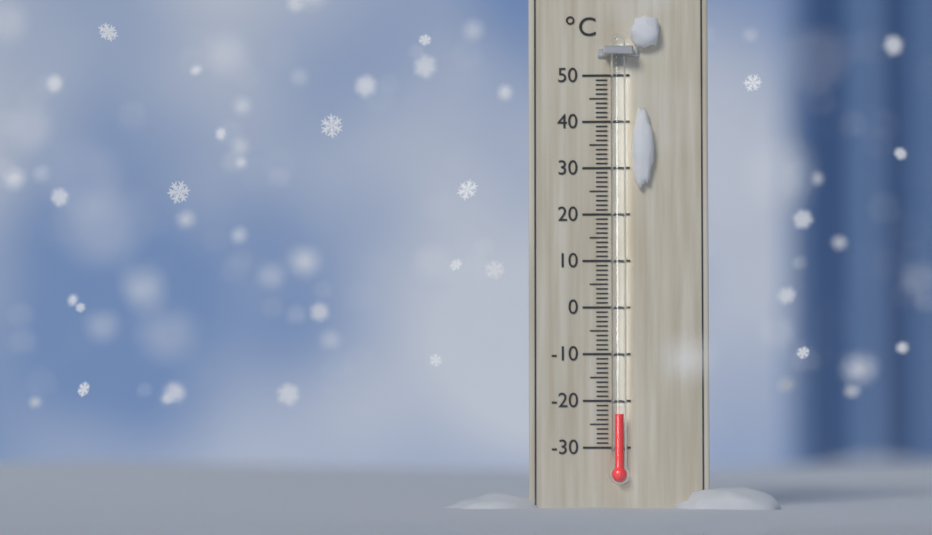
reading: -23 °C
